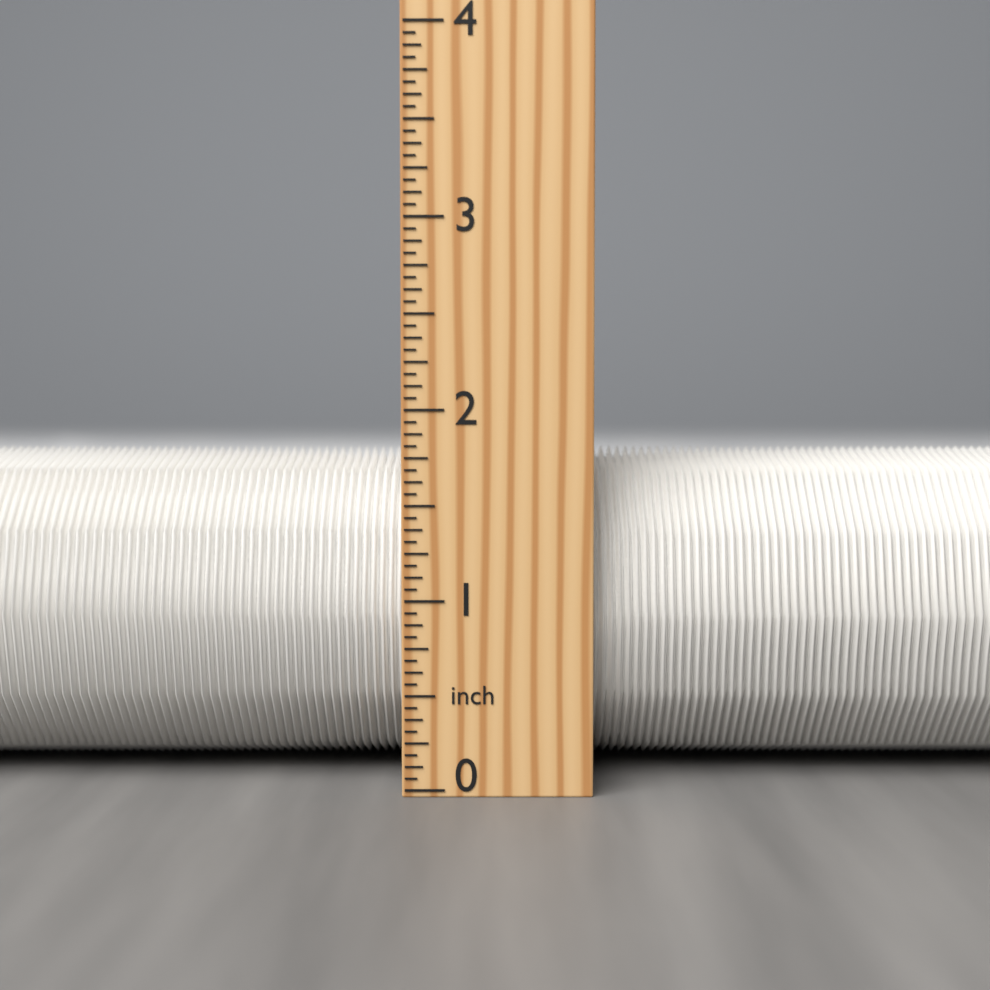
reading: 1.8125 inch
